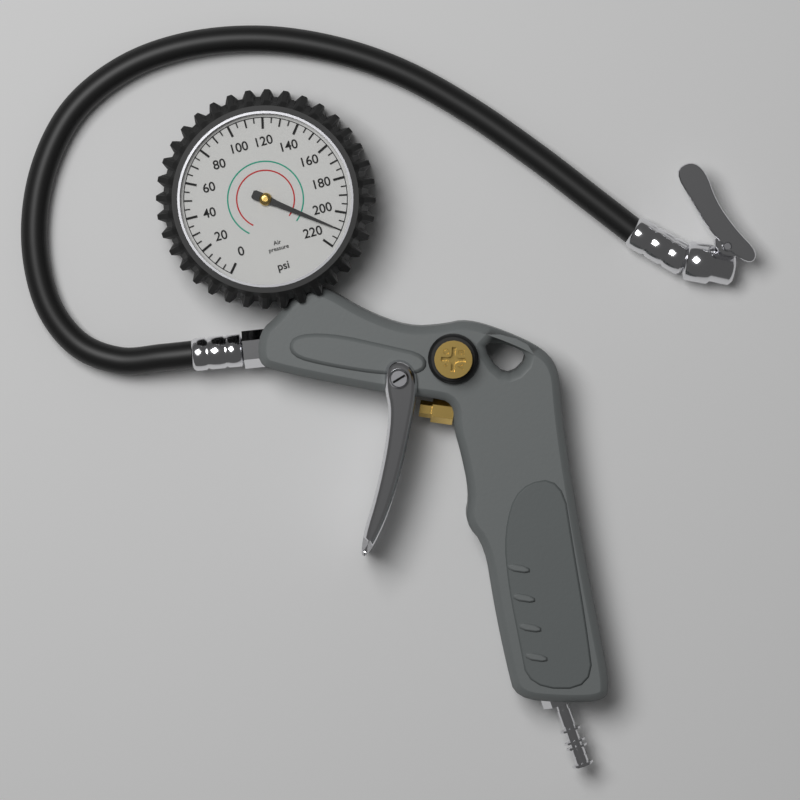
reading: 210 psi
